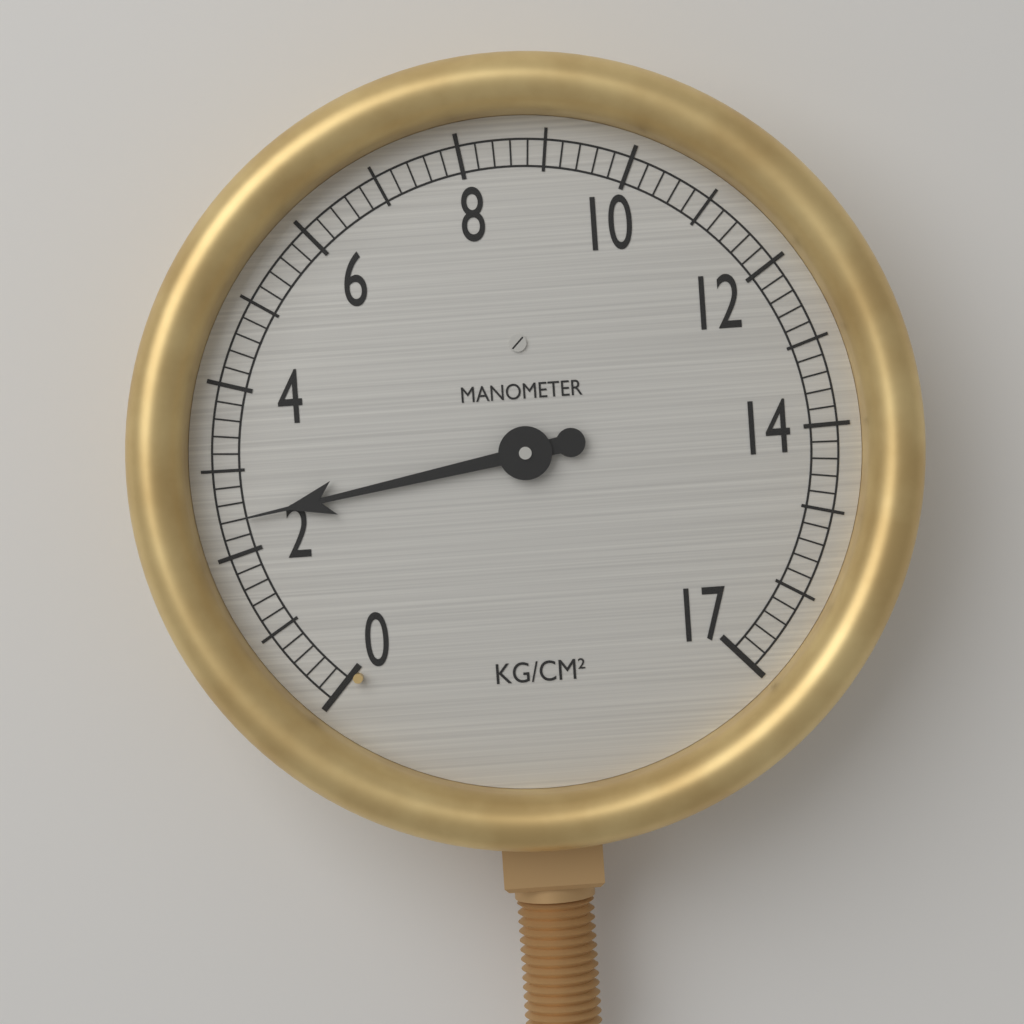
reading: 2.4 kg/cm²
